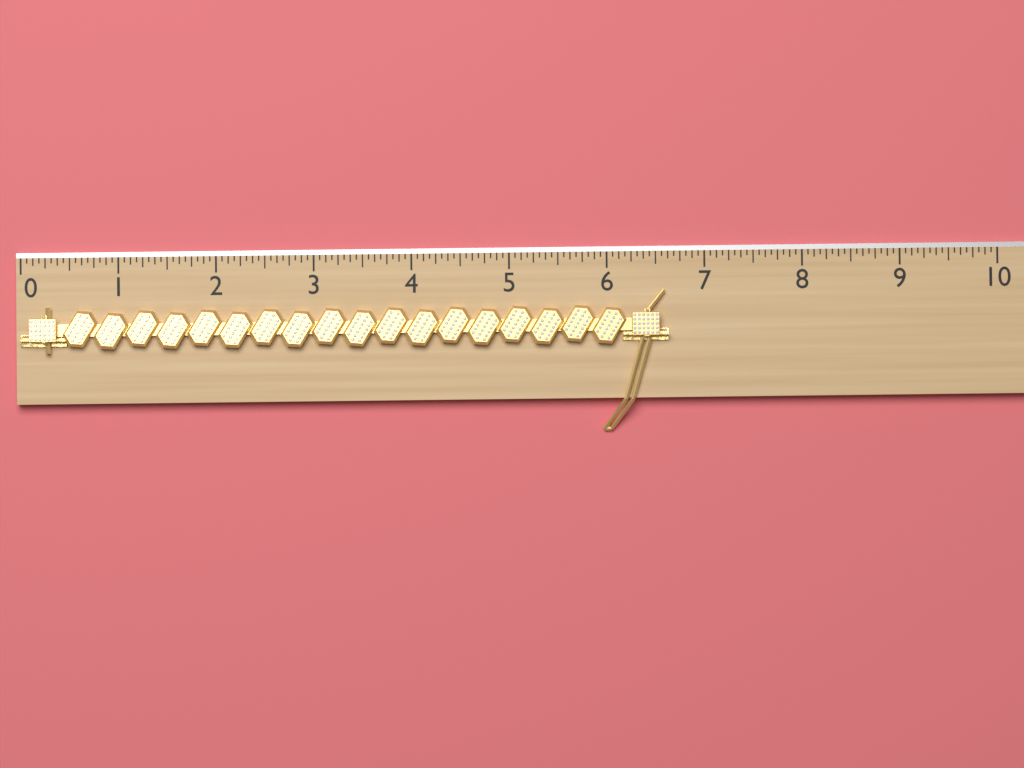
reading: 6.6250 (no unit)
